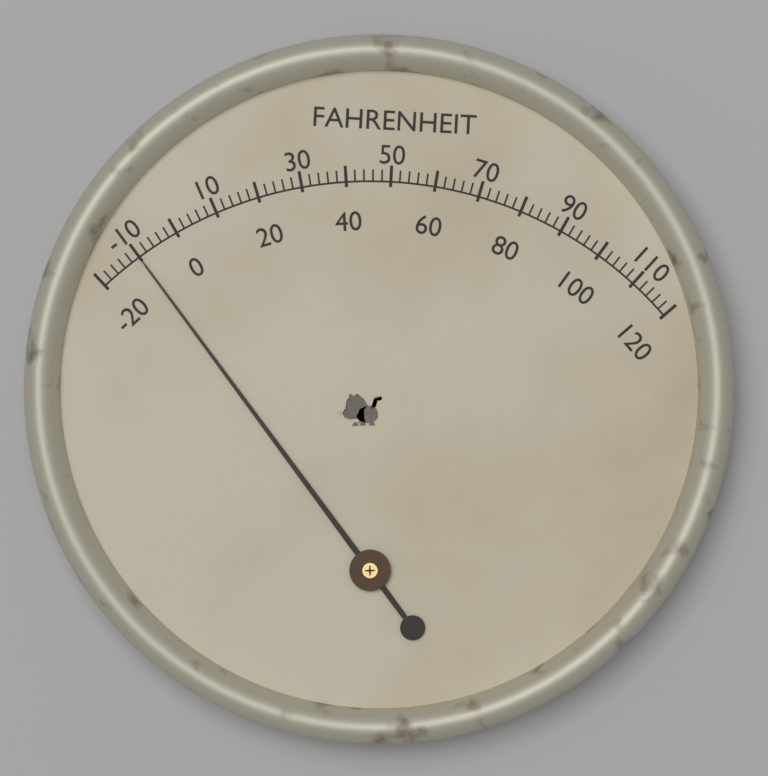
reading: -10 °F
